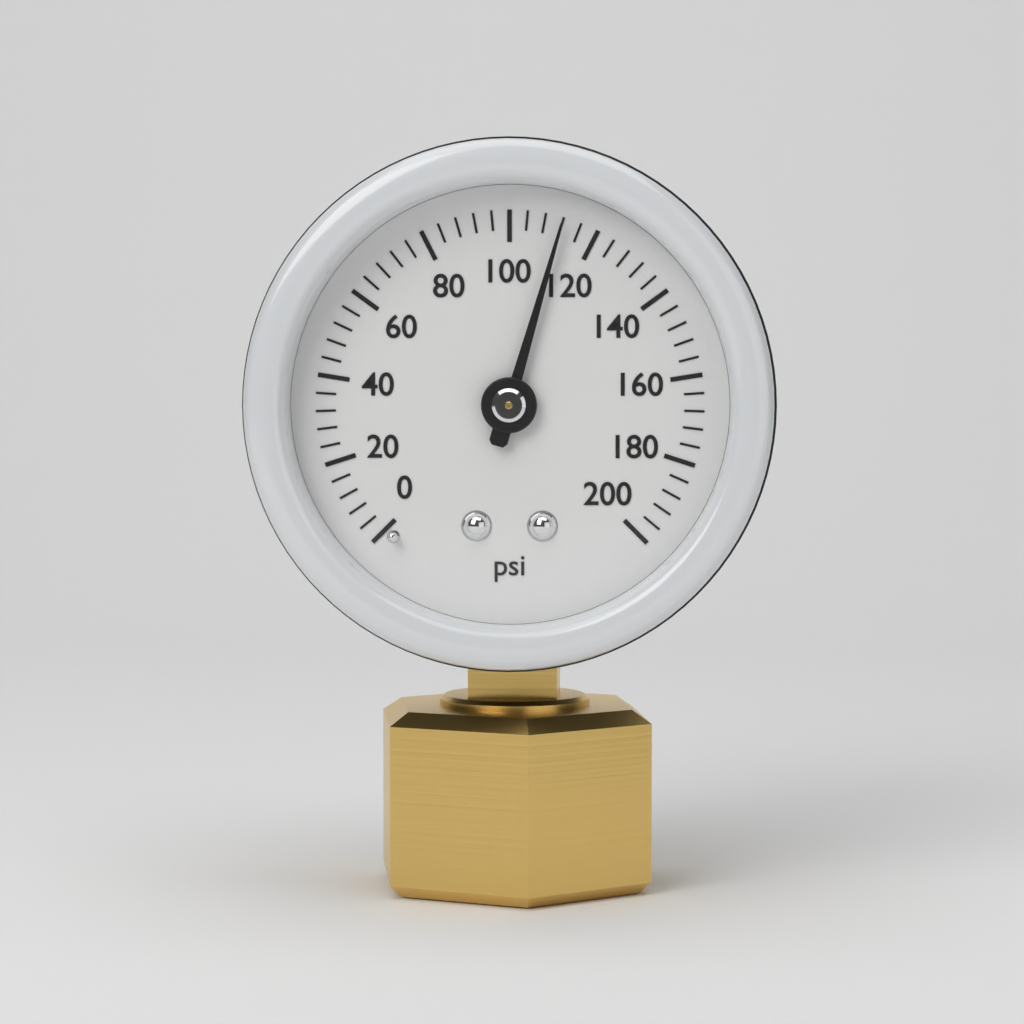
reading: 112 psi
